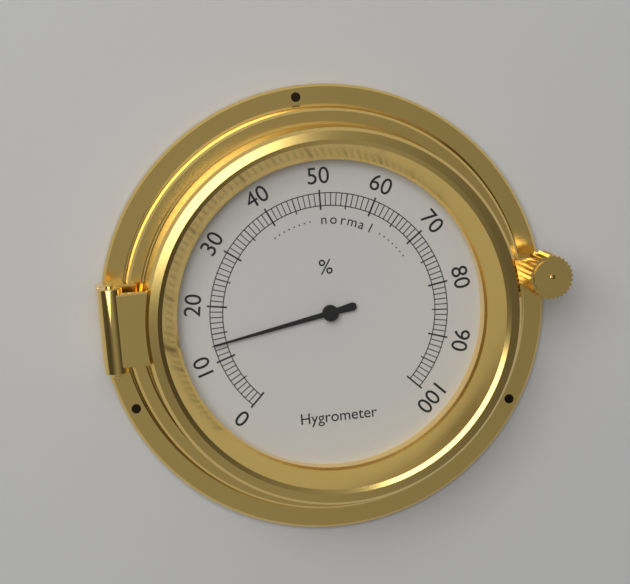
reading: 13 %
